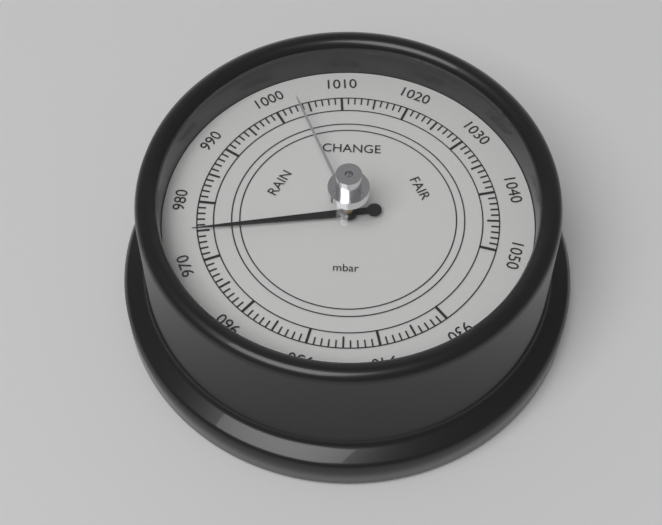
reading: 975 mbar
